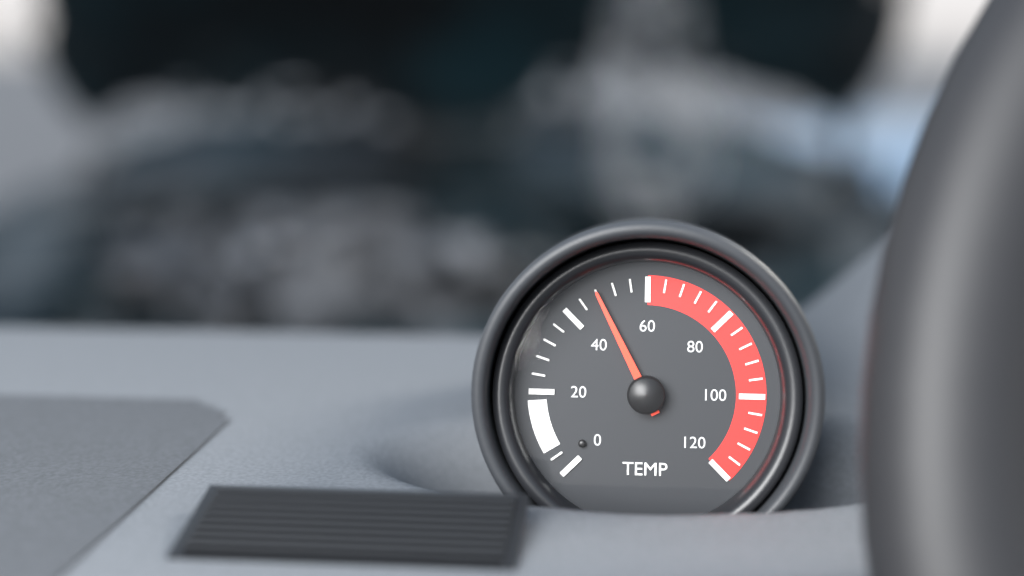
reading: 48 (no unit)
